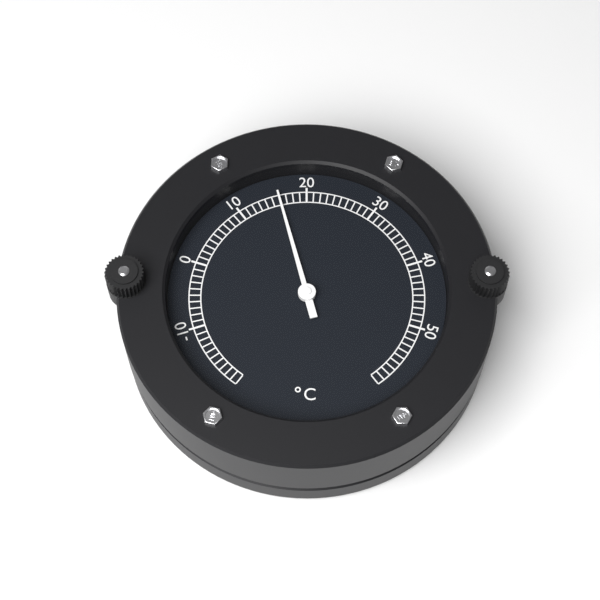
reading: 16 °C
